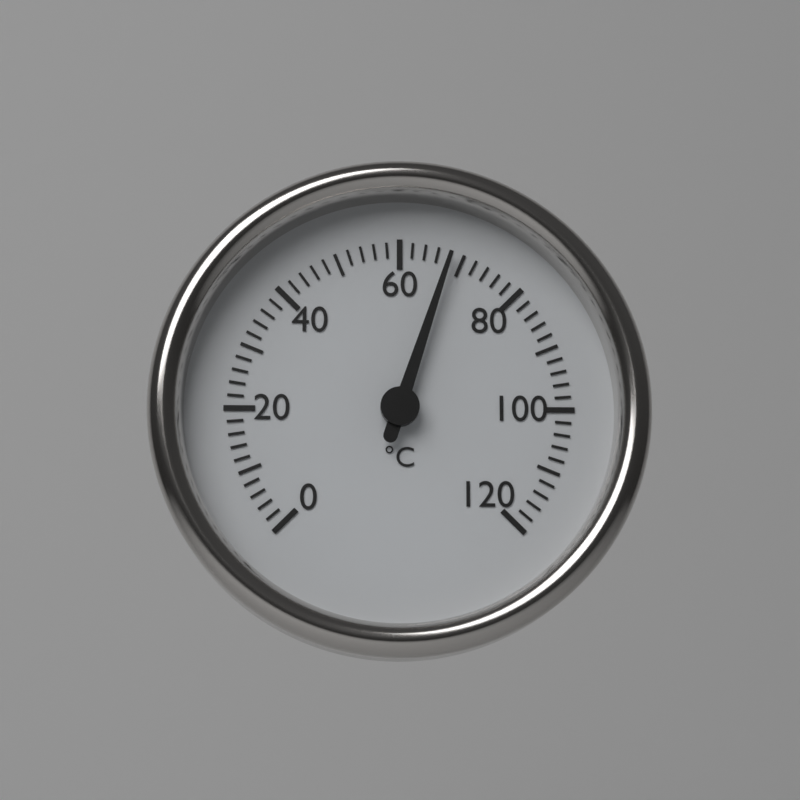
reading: 68 °C
